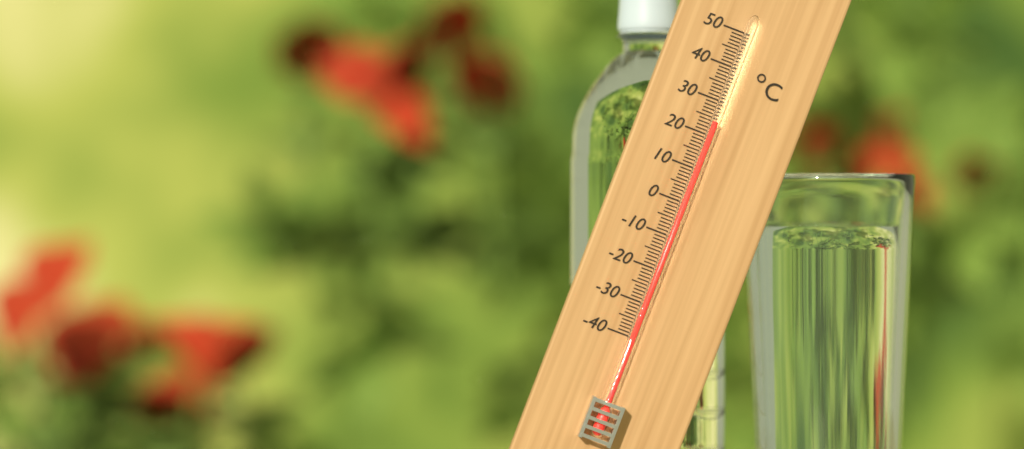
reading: 24 °C
